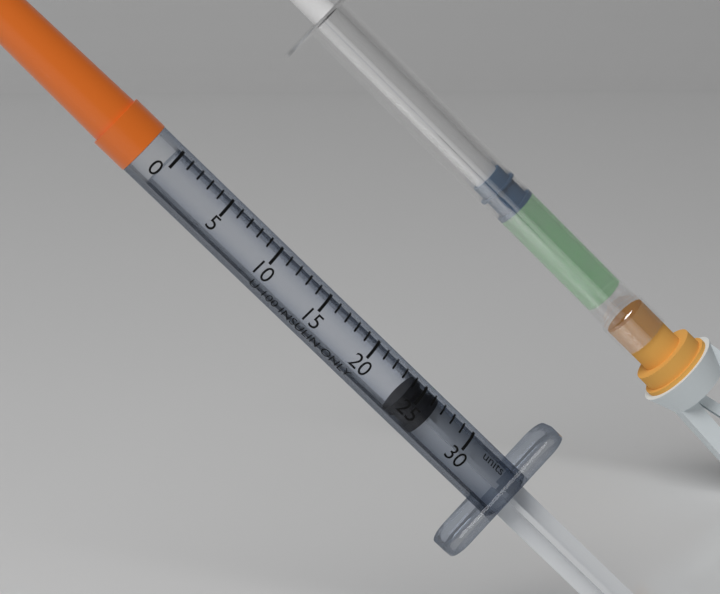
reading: 24 units
